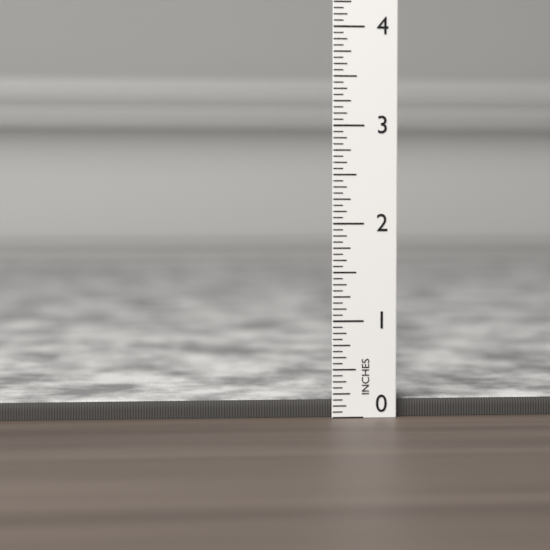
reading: 0.1875 in
